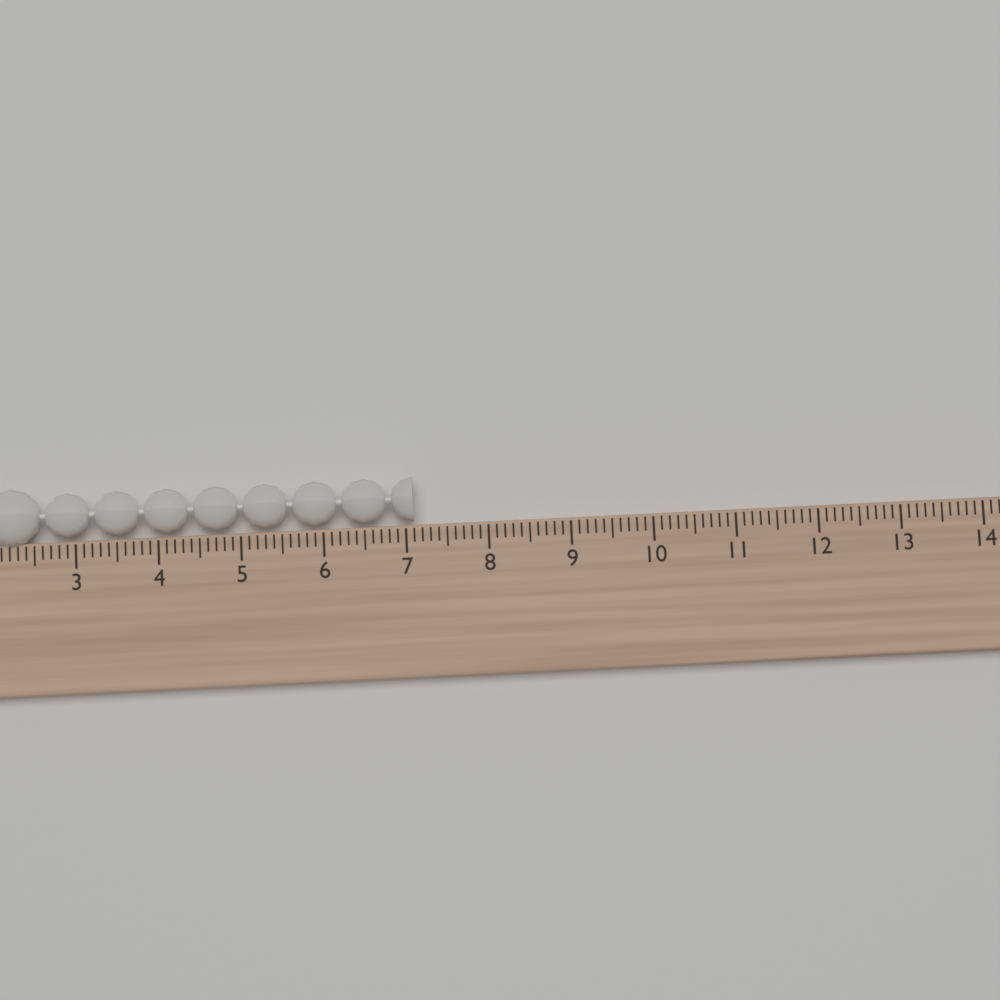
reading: 7.1 (no unit)
